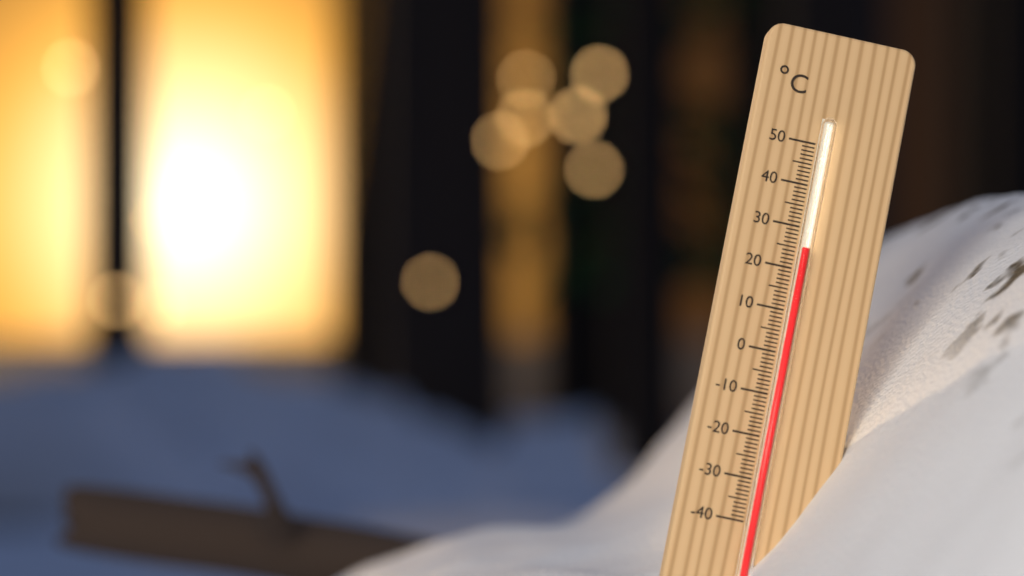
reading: 25 °C
